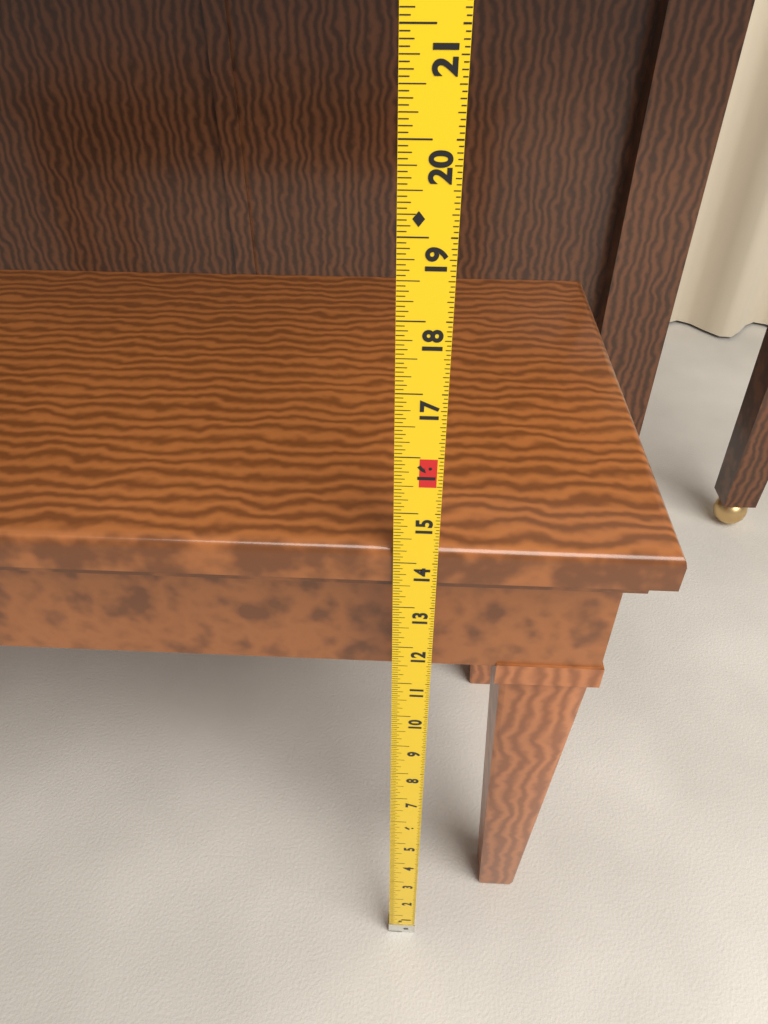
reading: 14.2500 in
